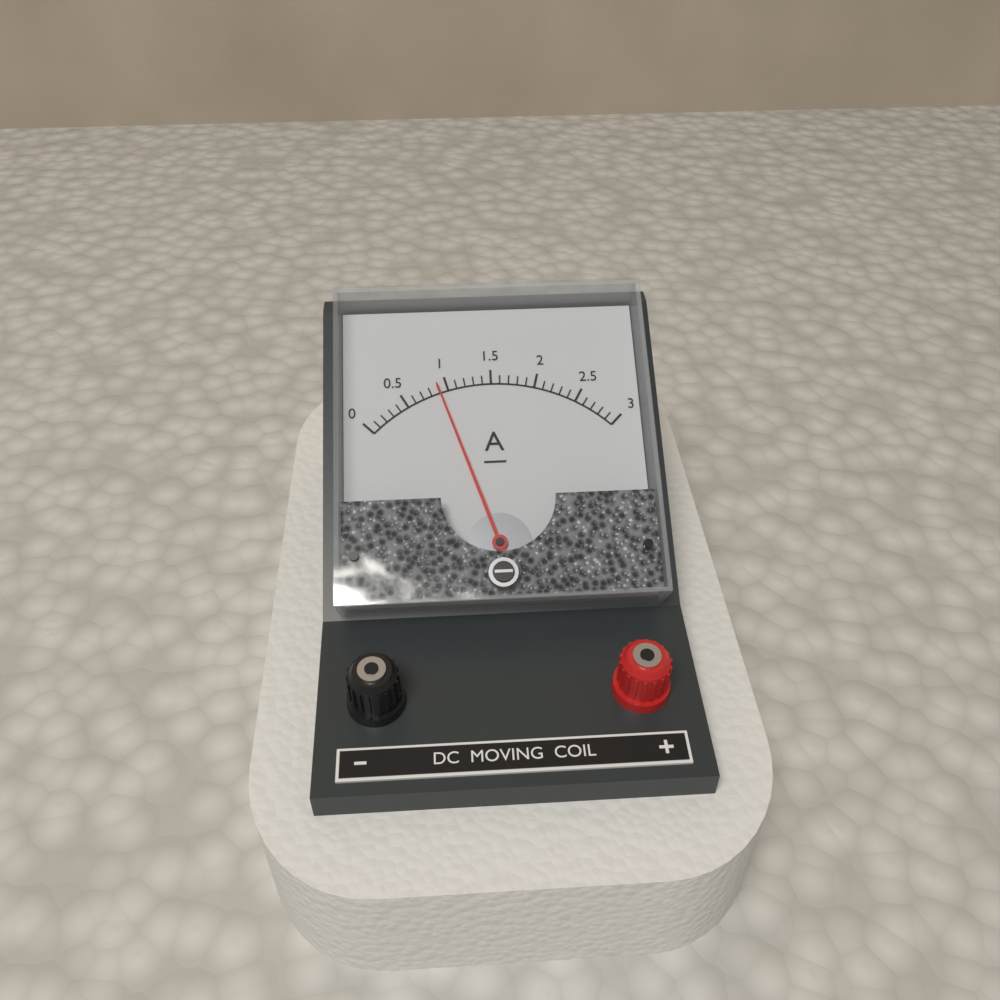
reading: 0.9 A
